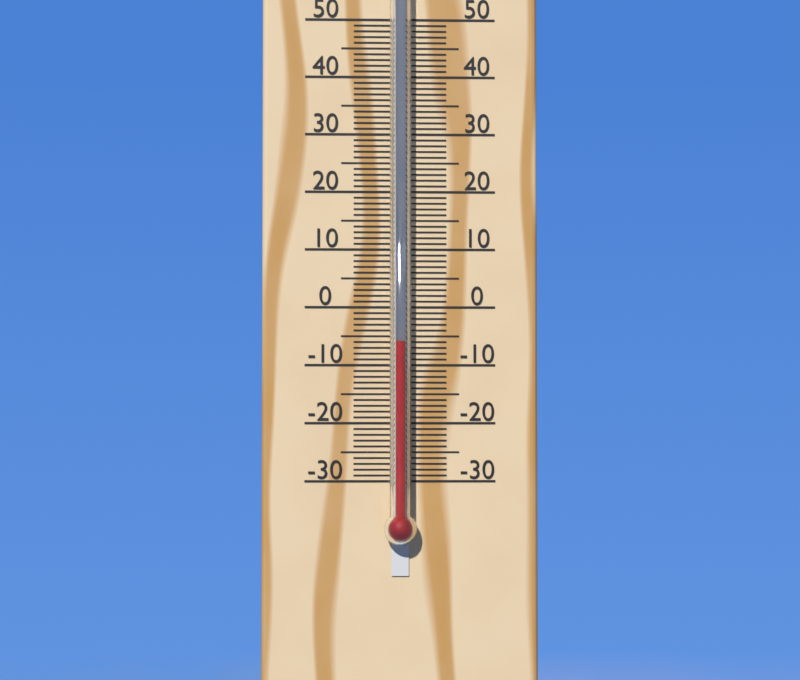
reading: -6 °C
